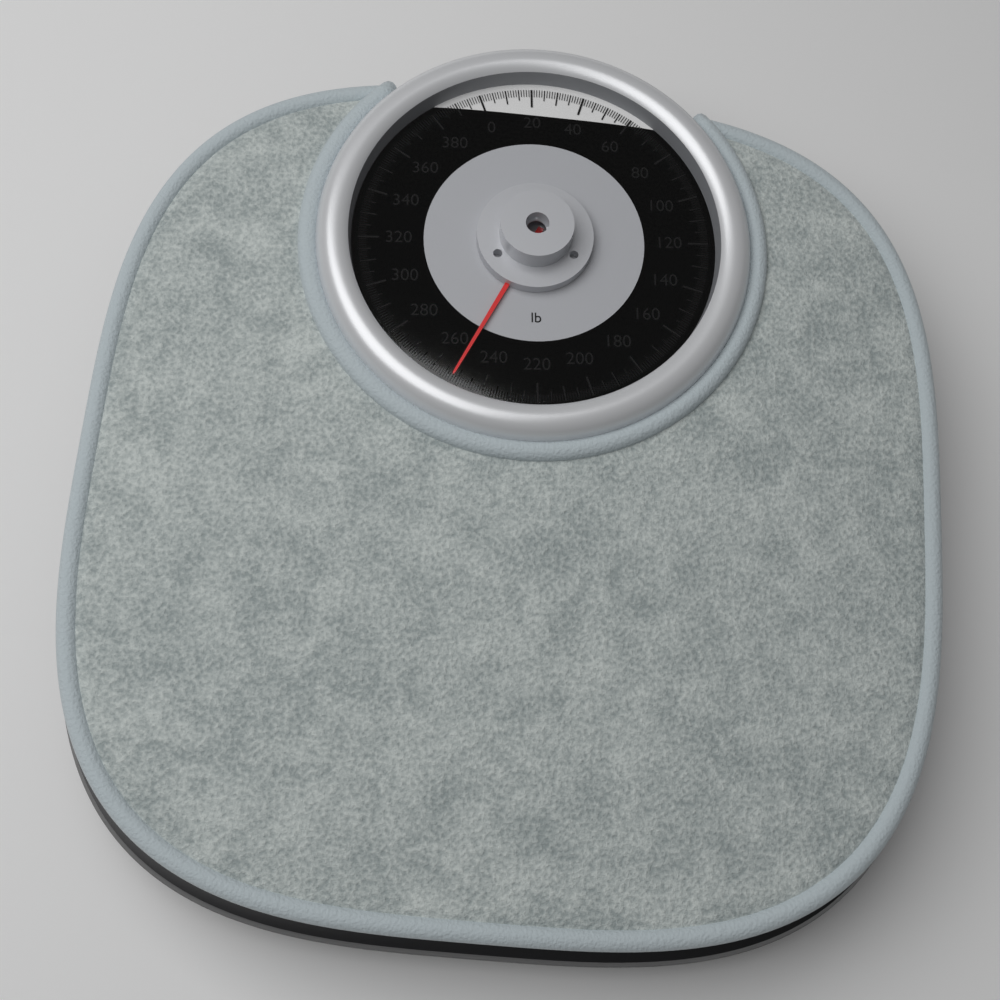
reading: 252 lb
